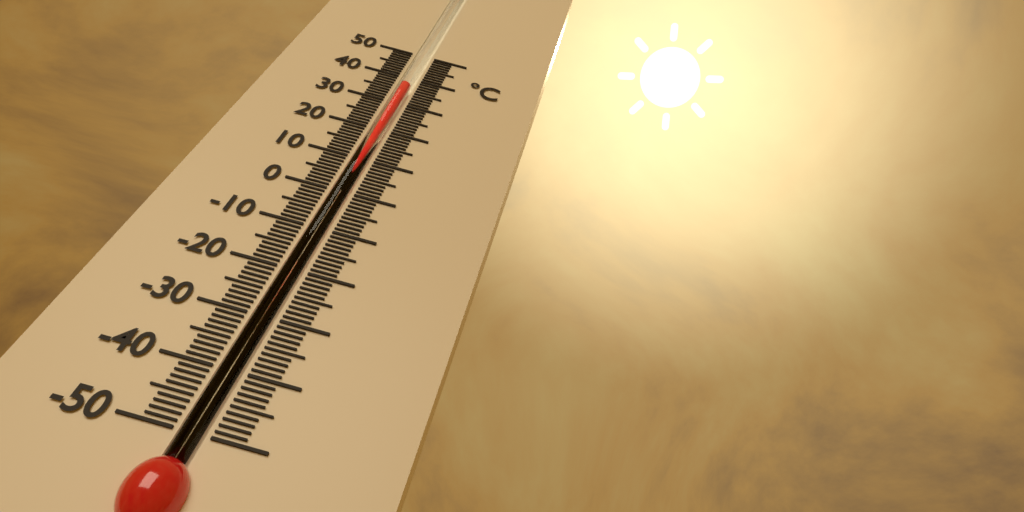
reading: 37 °C
